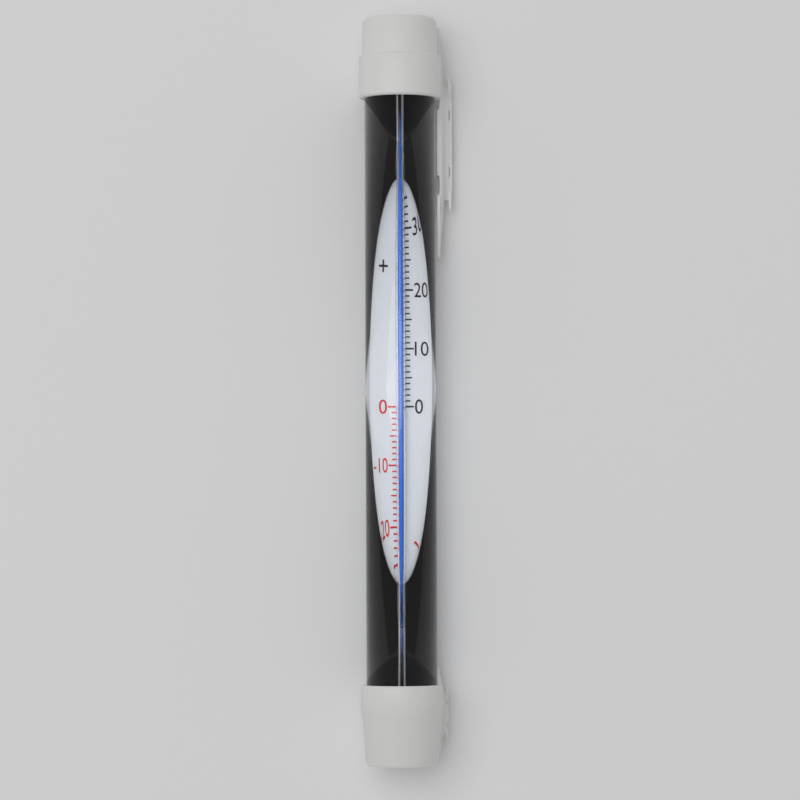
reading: 48 °C
